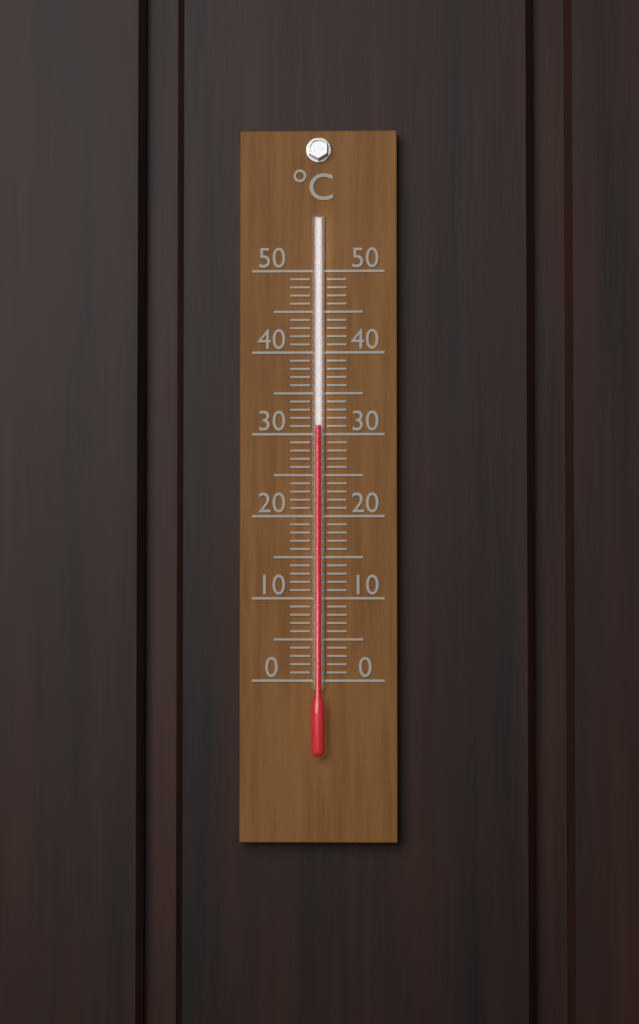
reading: 31 °C
